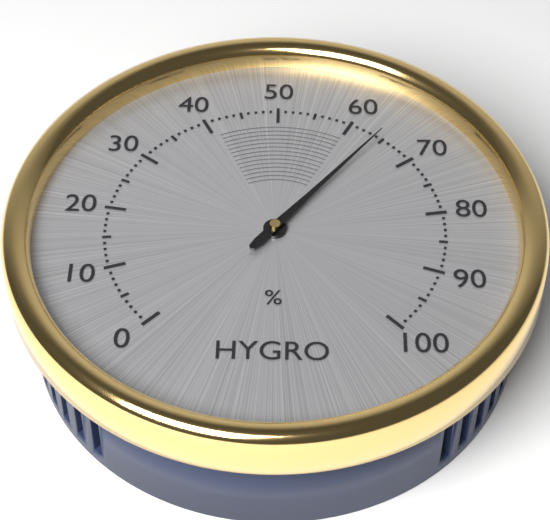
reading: 64 %
